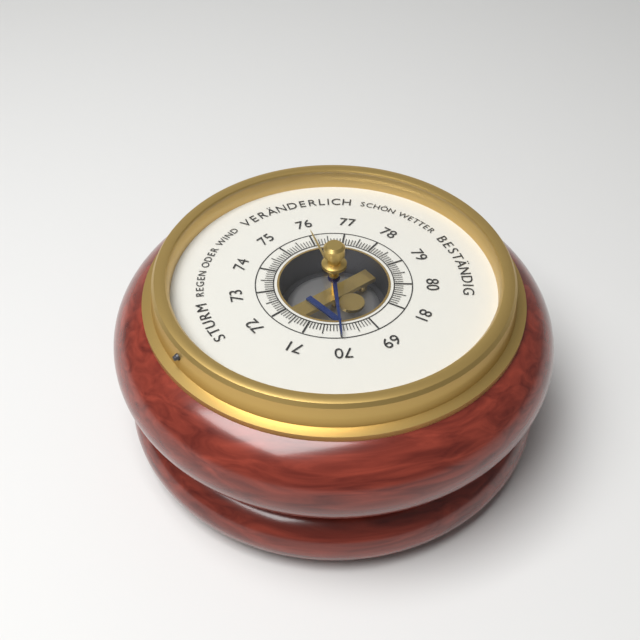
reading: 70.0 (no unit)
